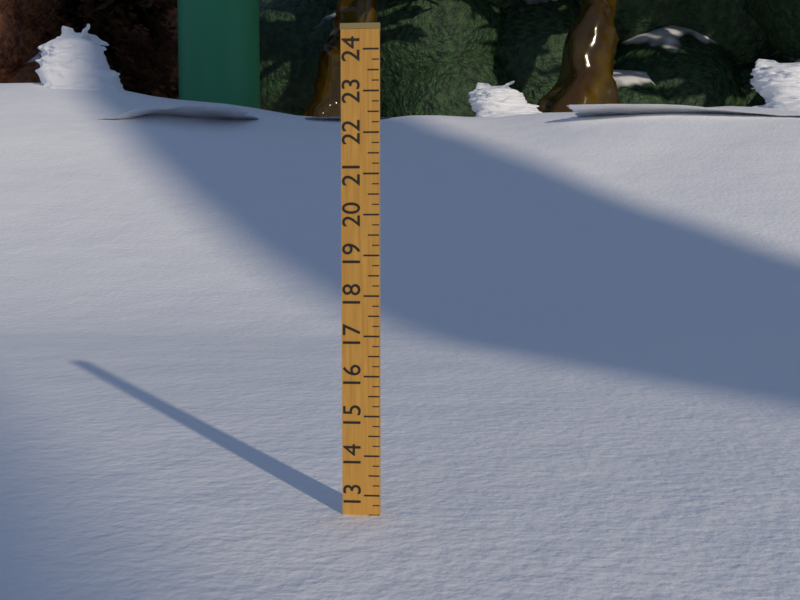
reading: 12.50 (no unit)
